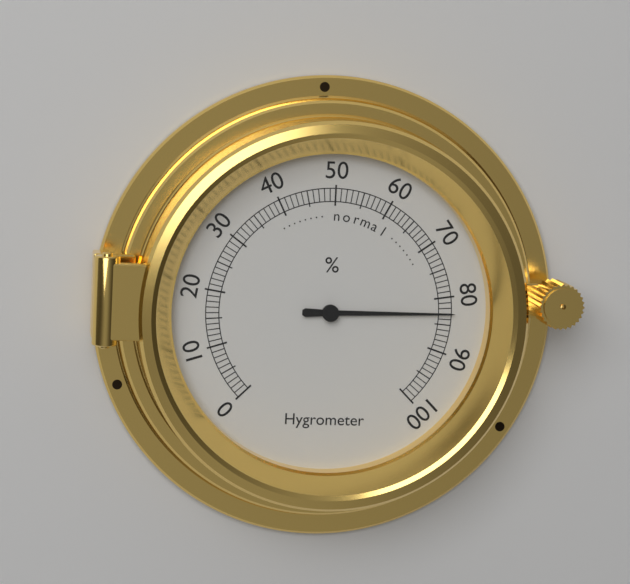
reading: 83 %
